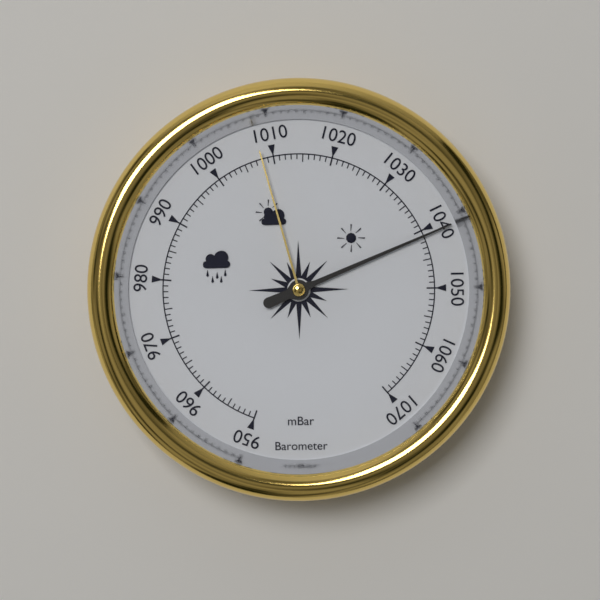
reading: 1041 mbar
